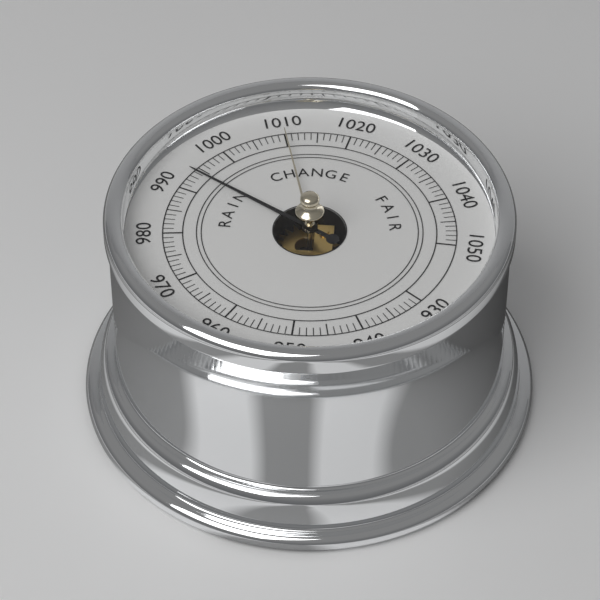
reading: 994 (no unit)
